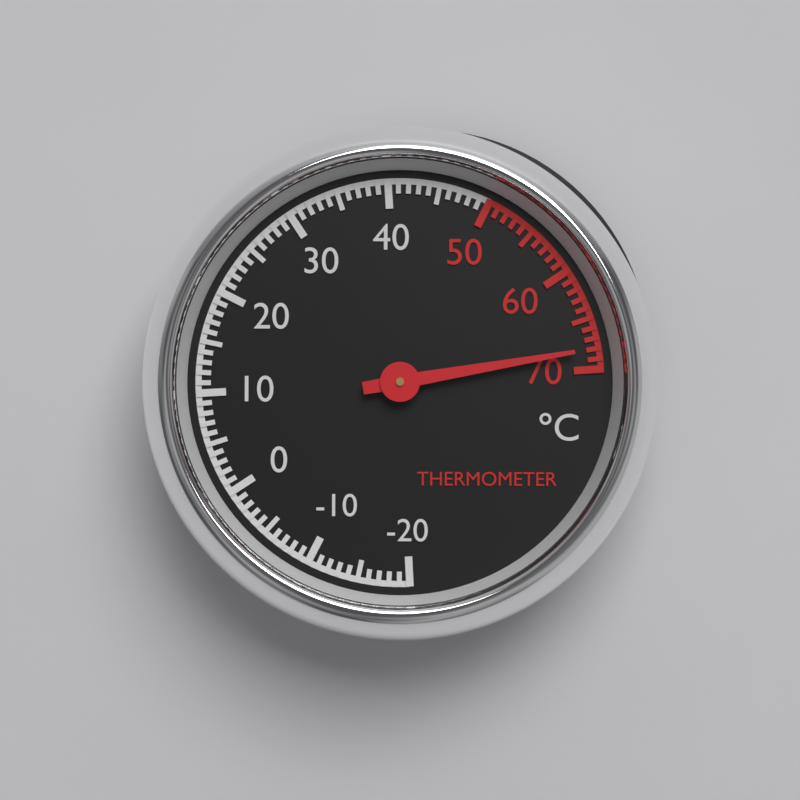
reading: 68 °C
